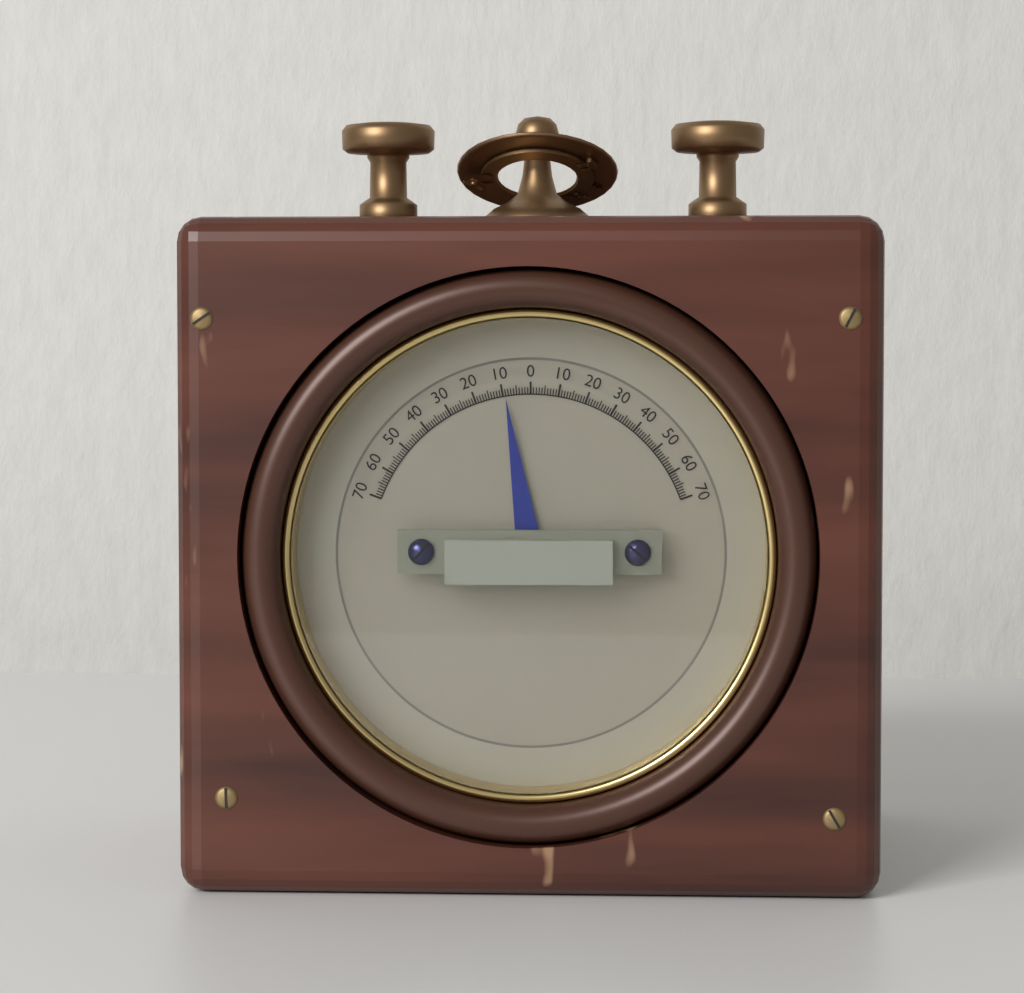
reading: -9 (no unit)
